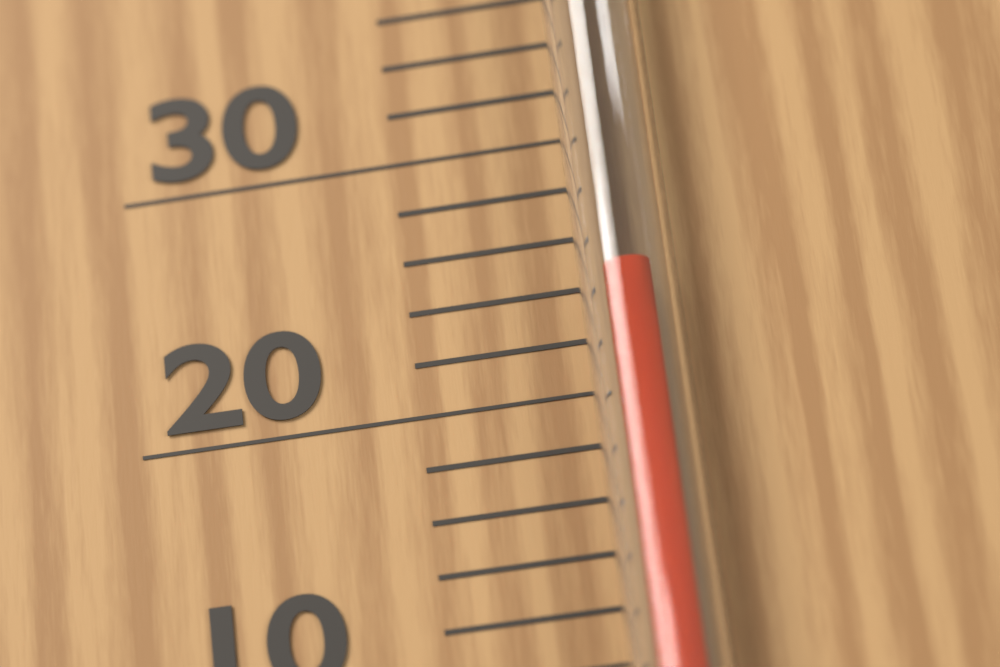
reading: 24 °C
